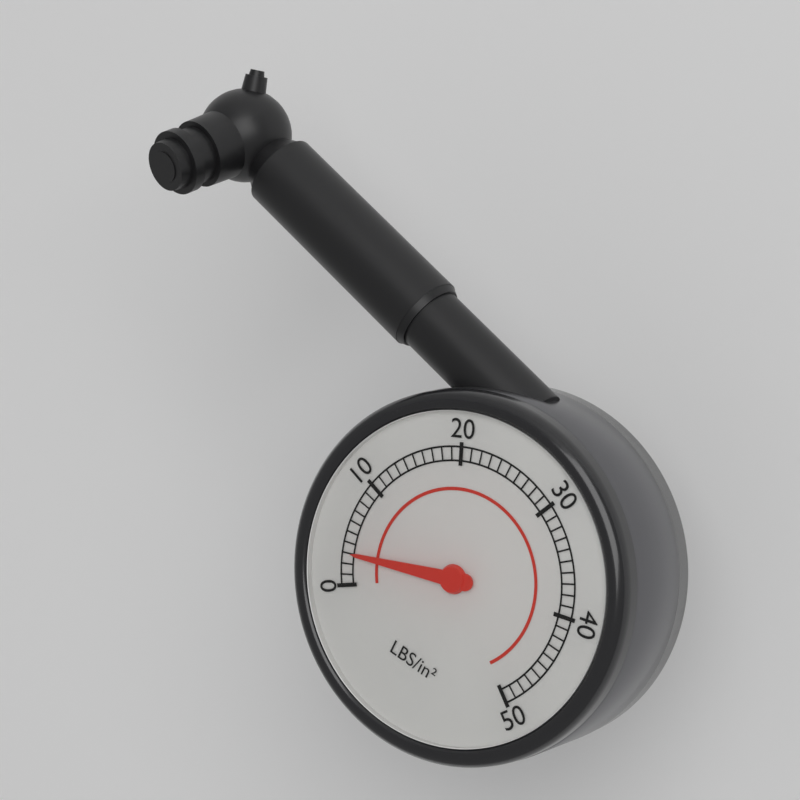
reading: 3 psi
